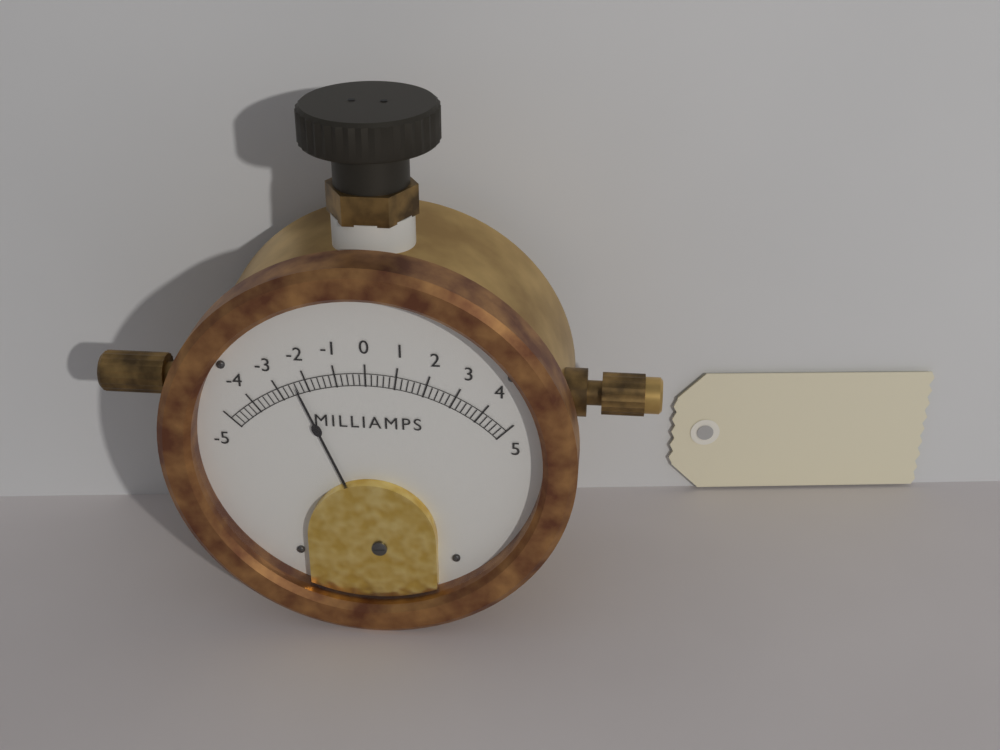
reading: -2.4 mA
